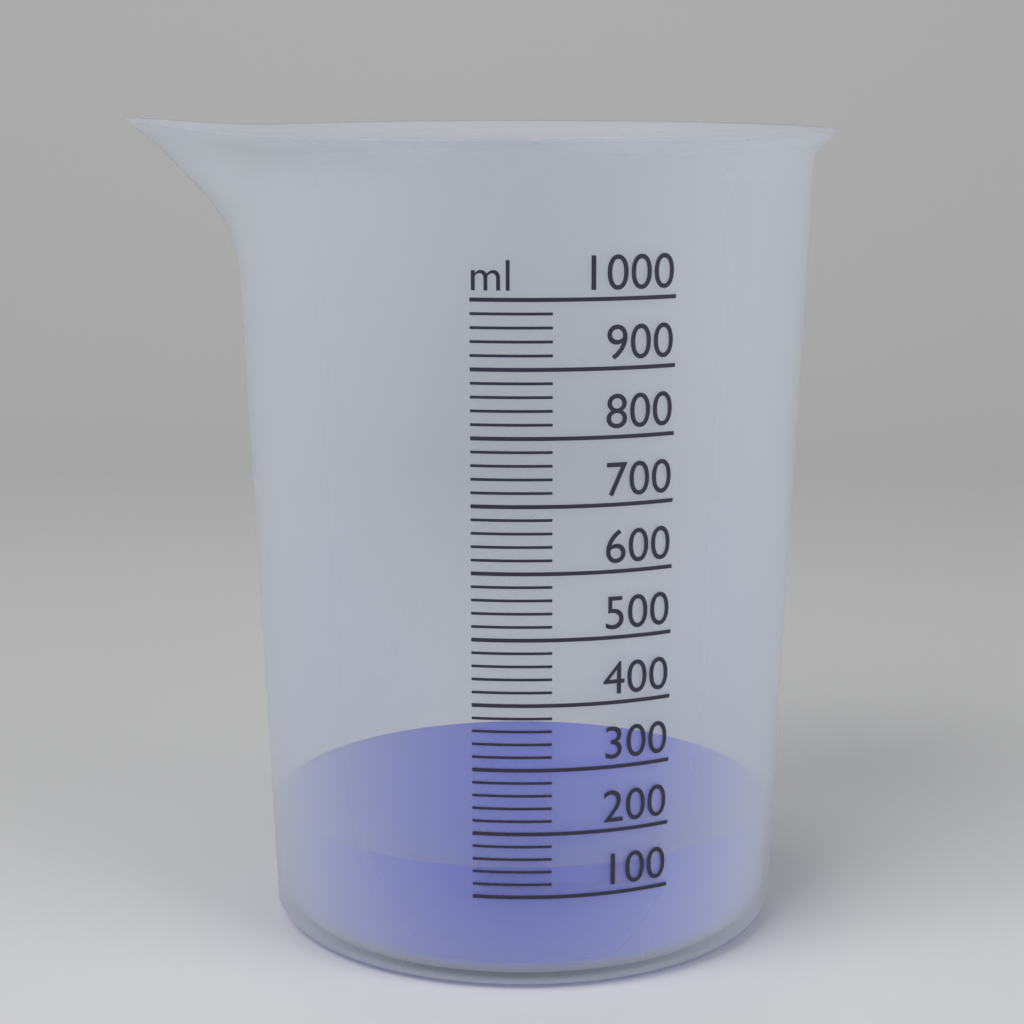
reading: 140 ml
